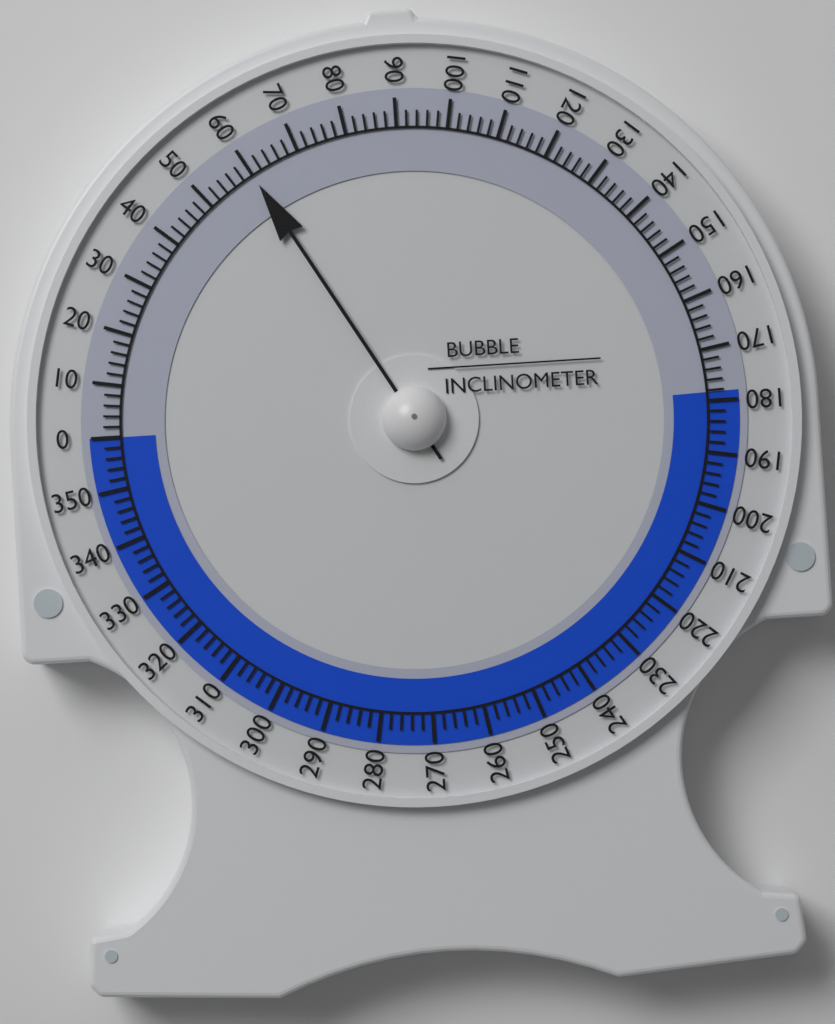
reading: 60 (no unit)
